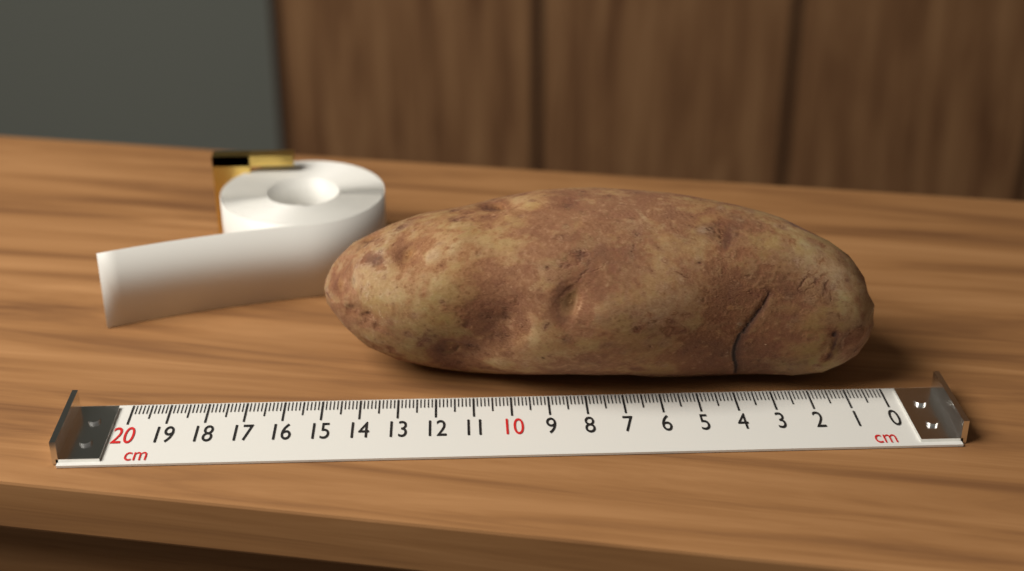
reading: 15.0 cm
